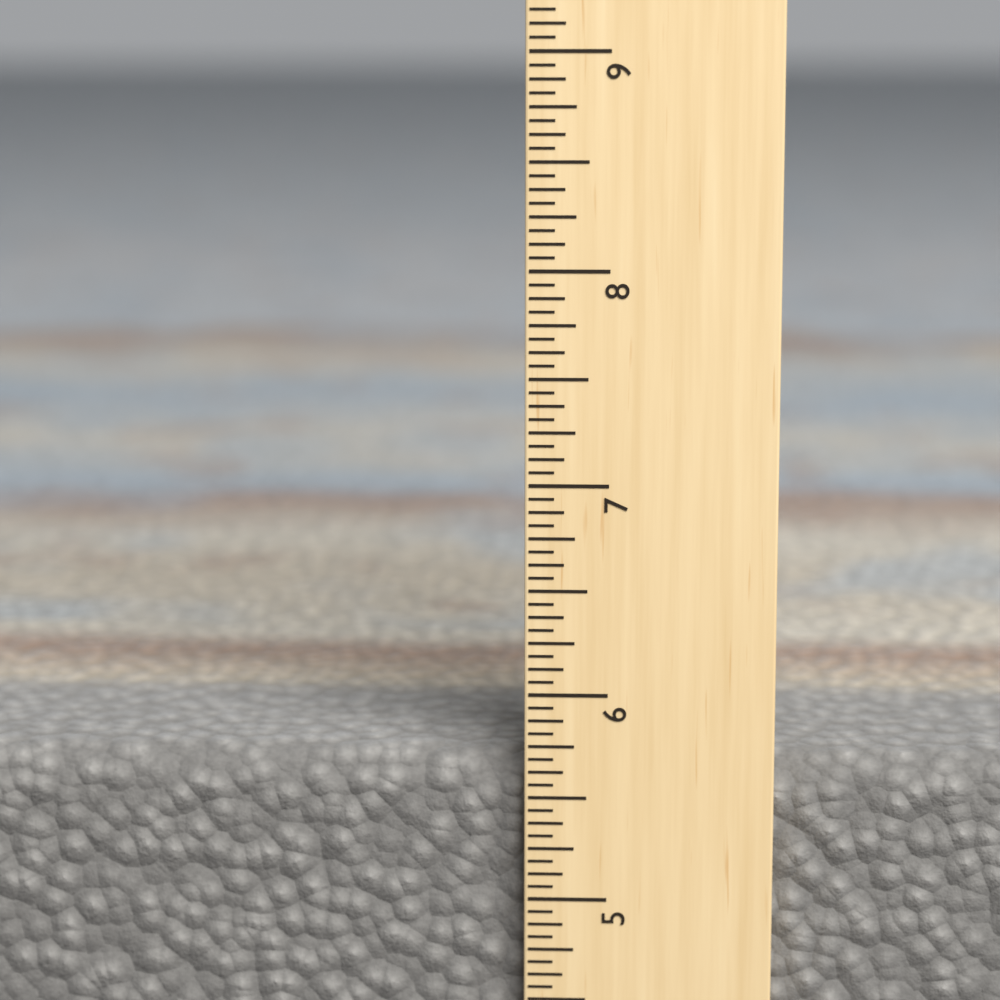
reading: 5.6875 in
